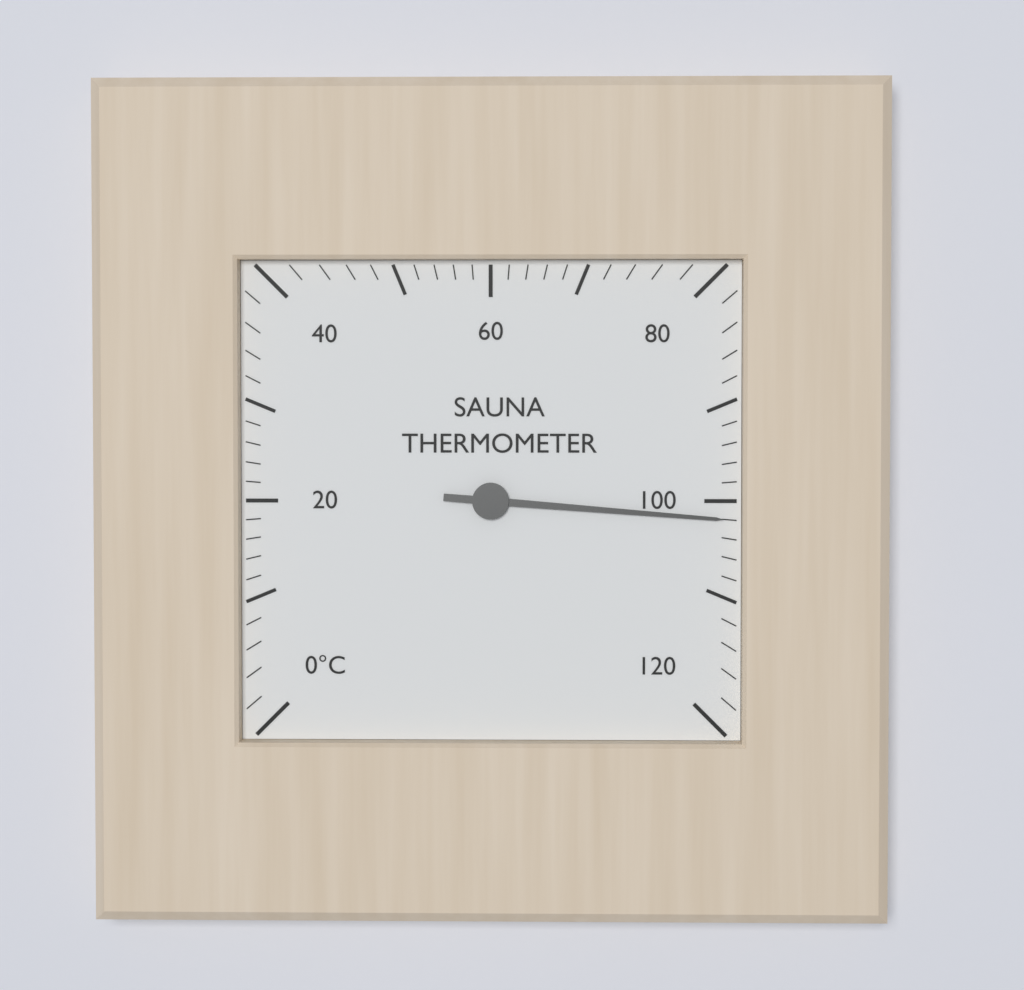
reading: 102 °C
